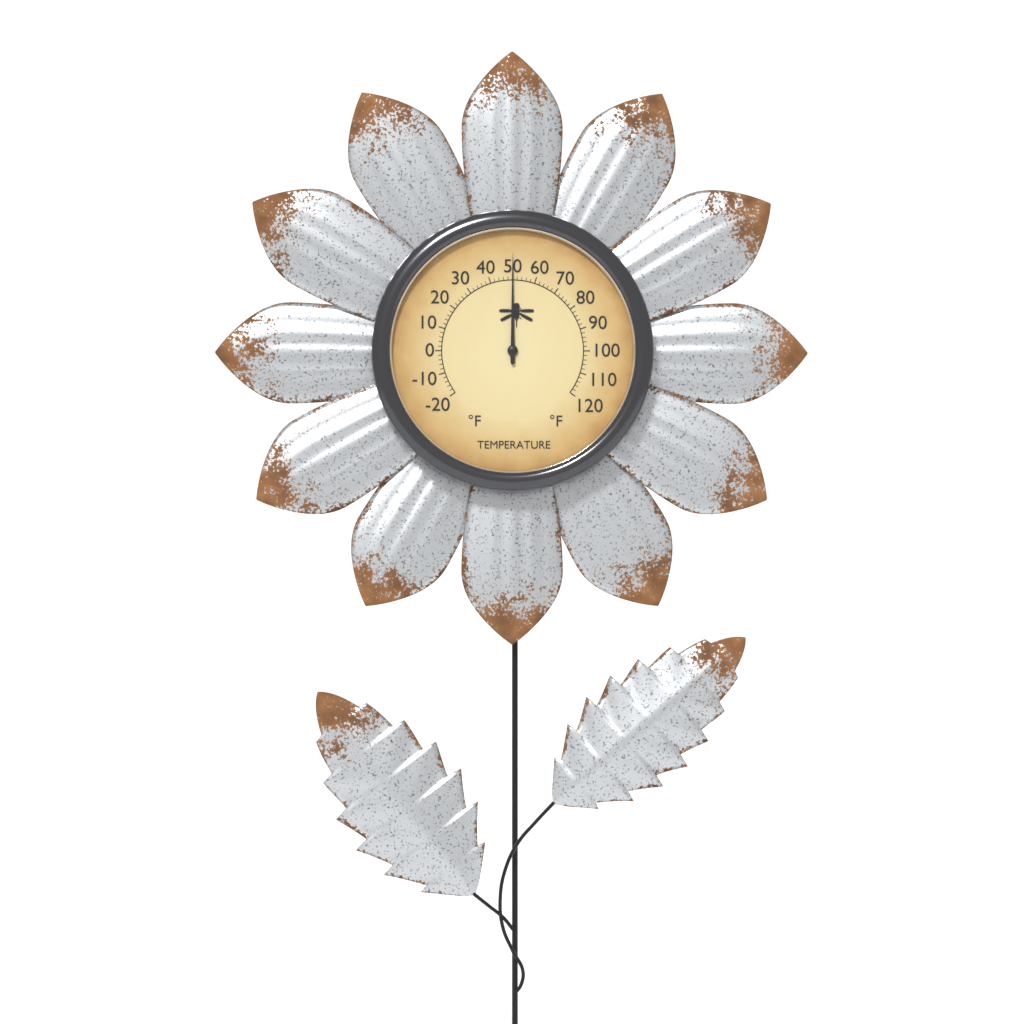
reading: 50 °F
